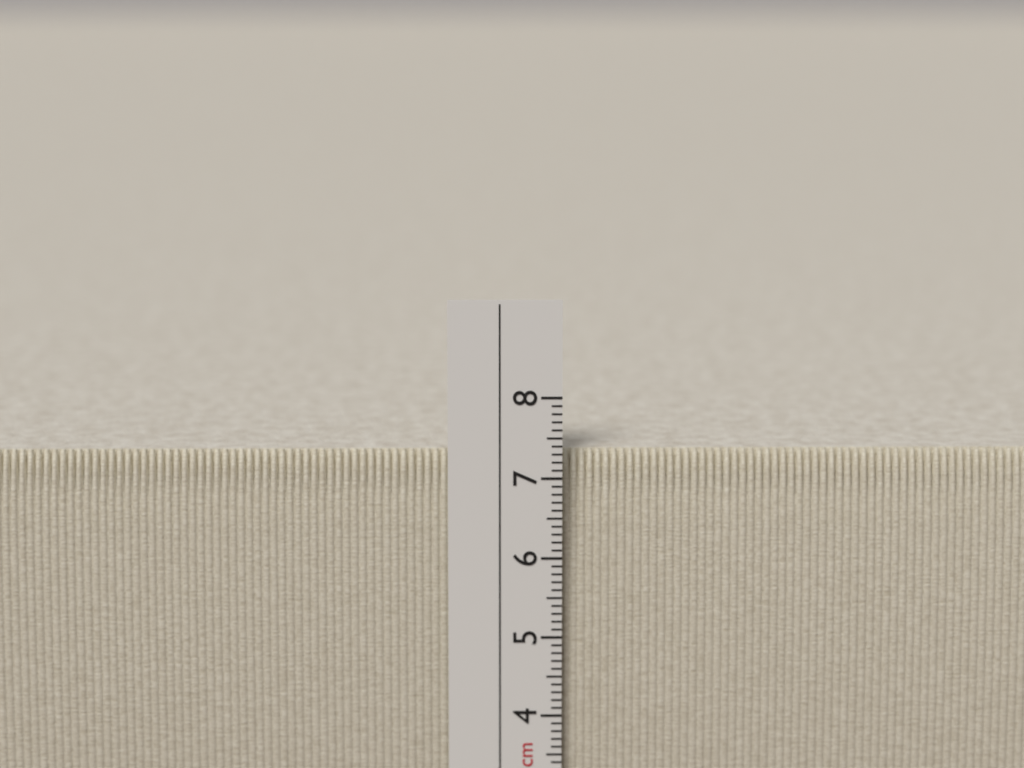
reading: 7.3 cm
